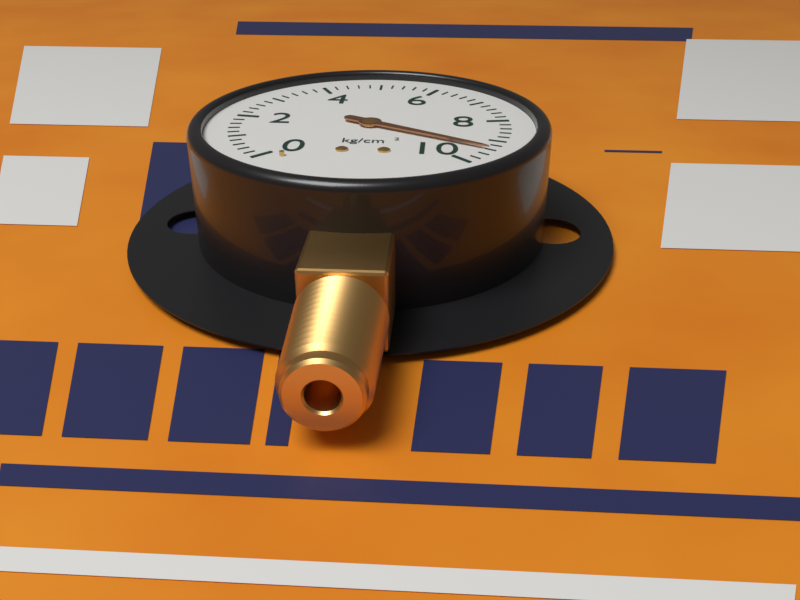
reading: 9.4 kg/cm²
